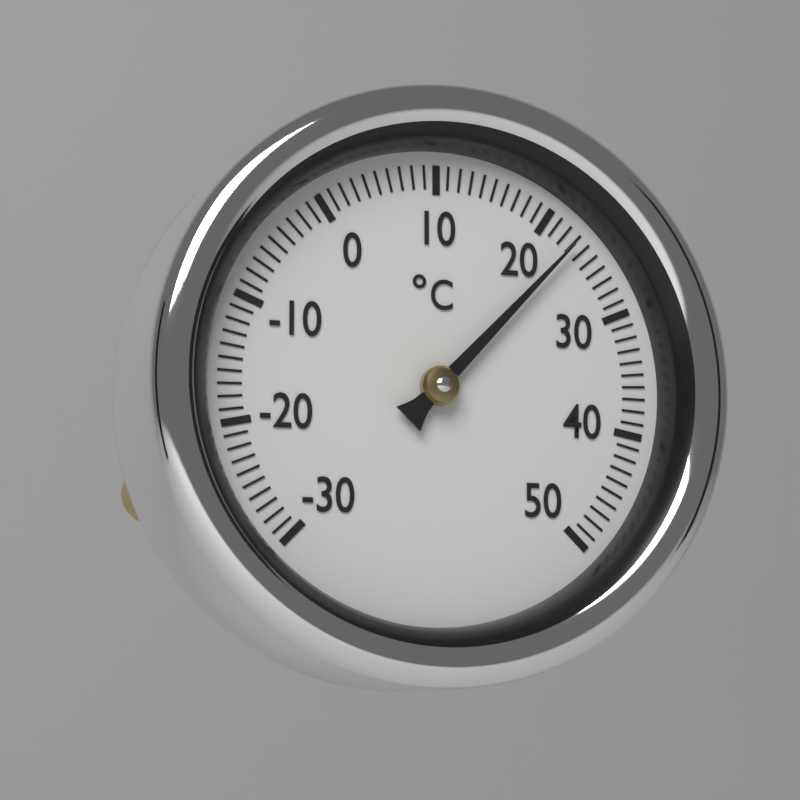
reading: 23 °C
